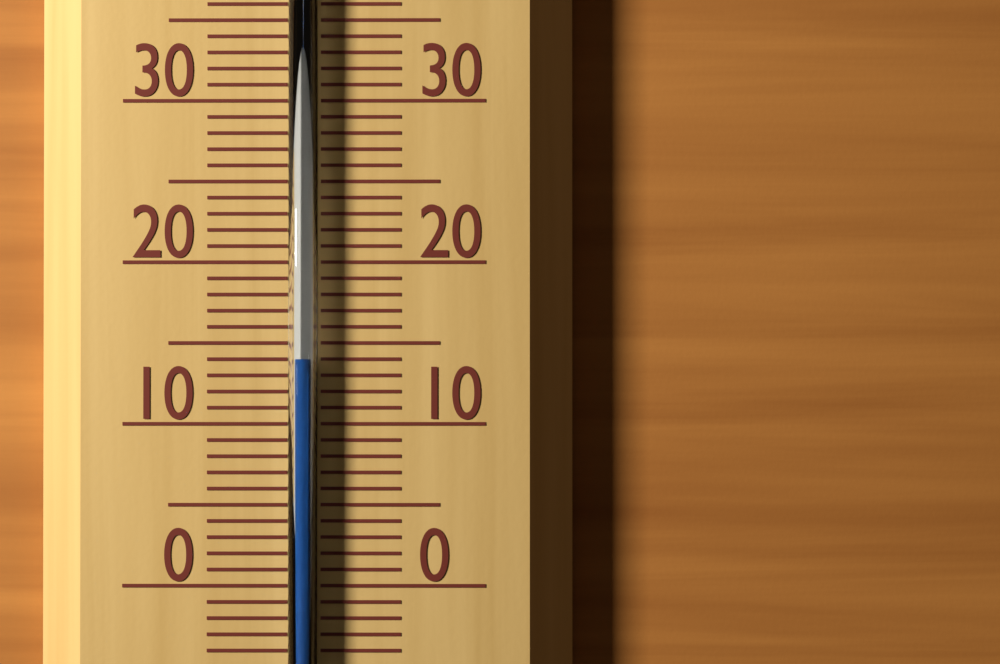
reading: 14 °C
